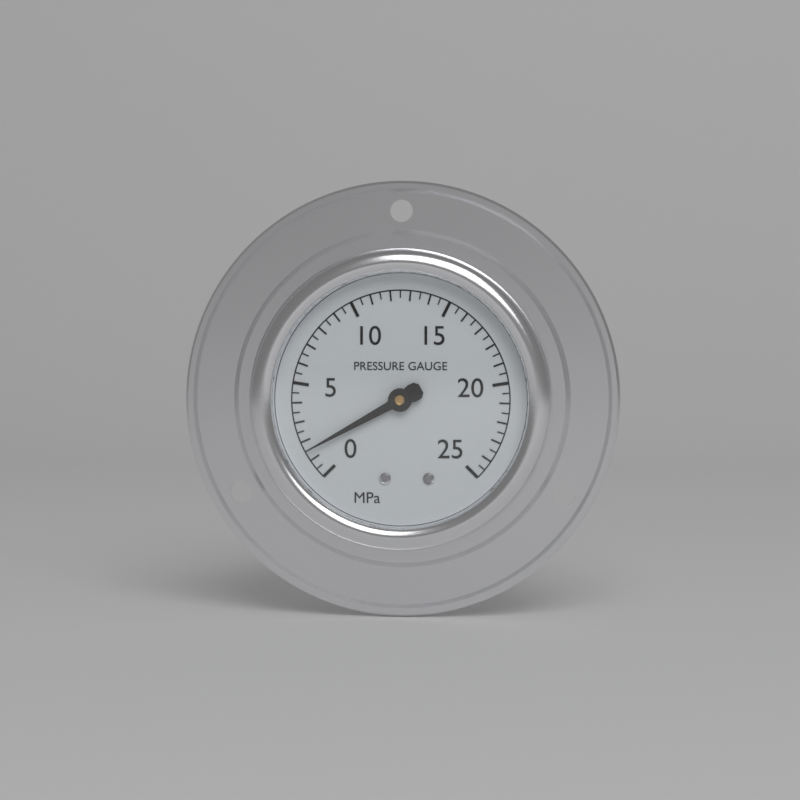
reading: 1.5 MPa
